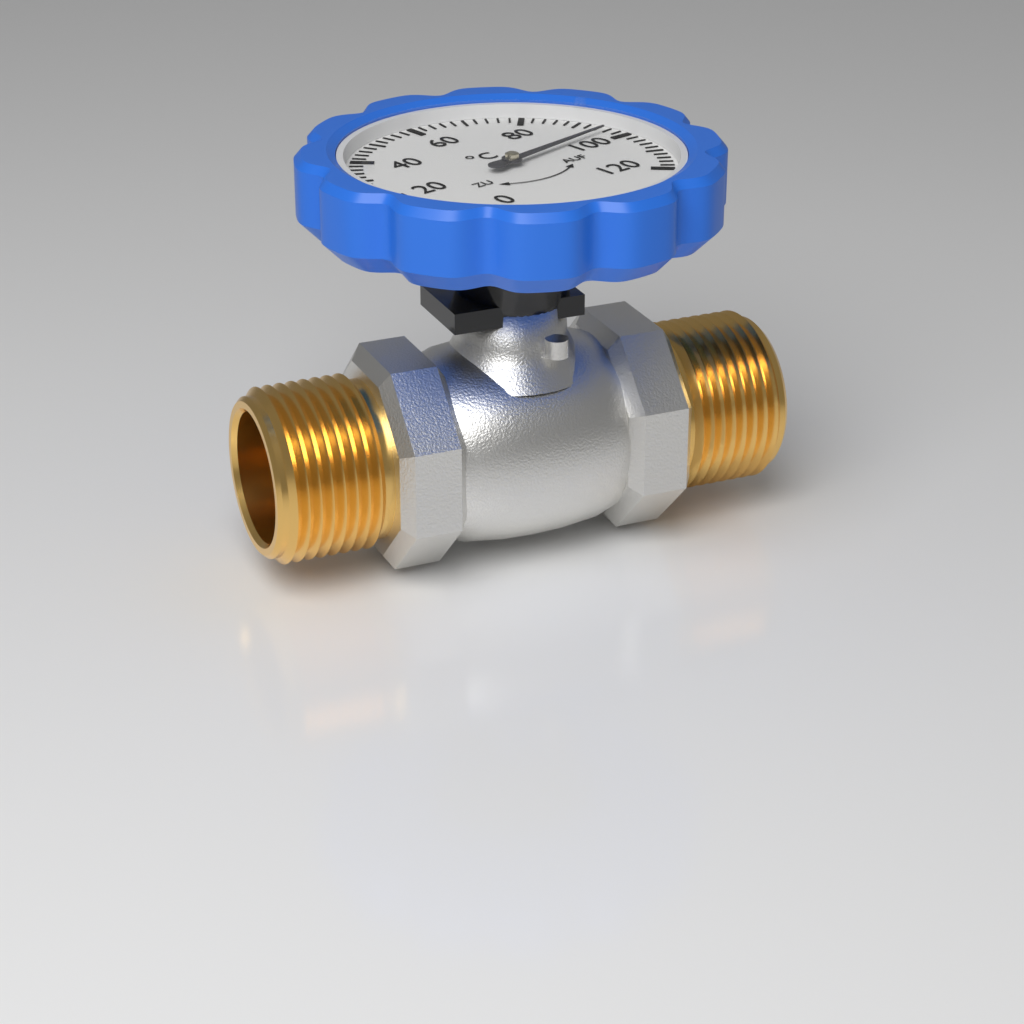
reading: 96 °C
